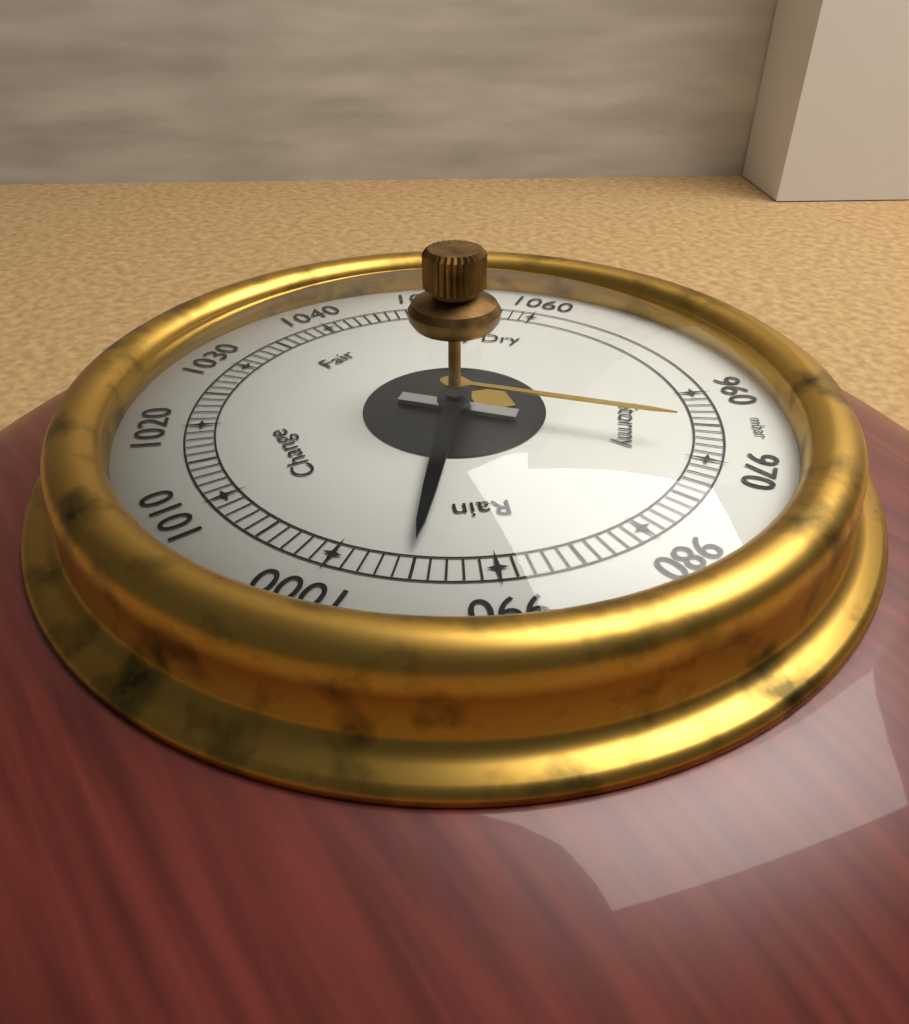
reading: 995 mbar
